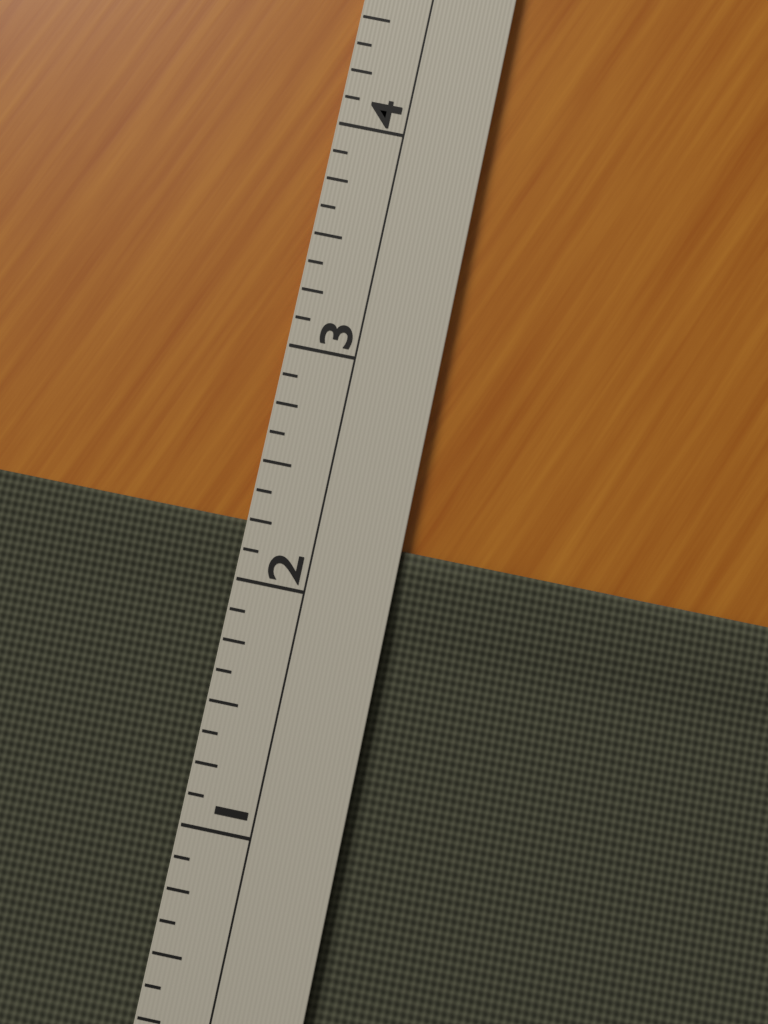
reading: 2.250 (no unit)
